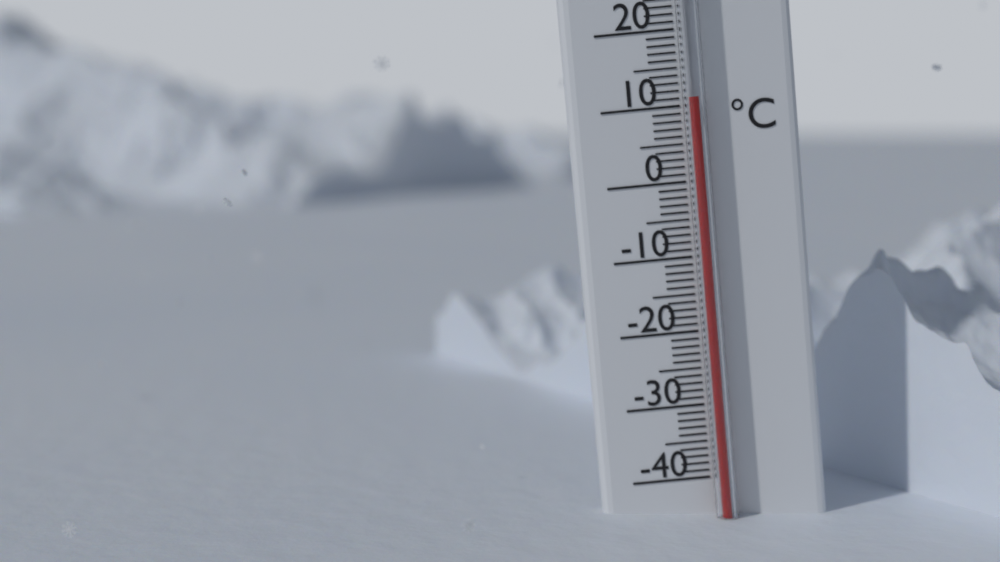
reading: 11 °C
